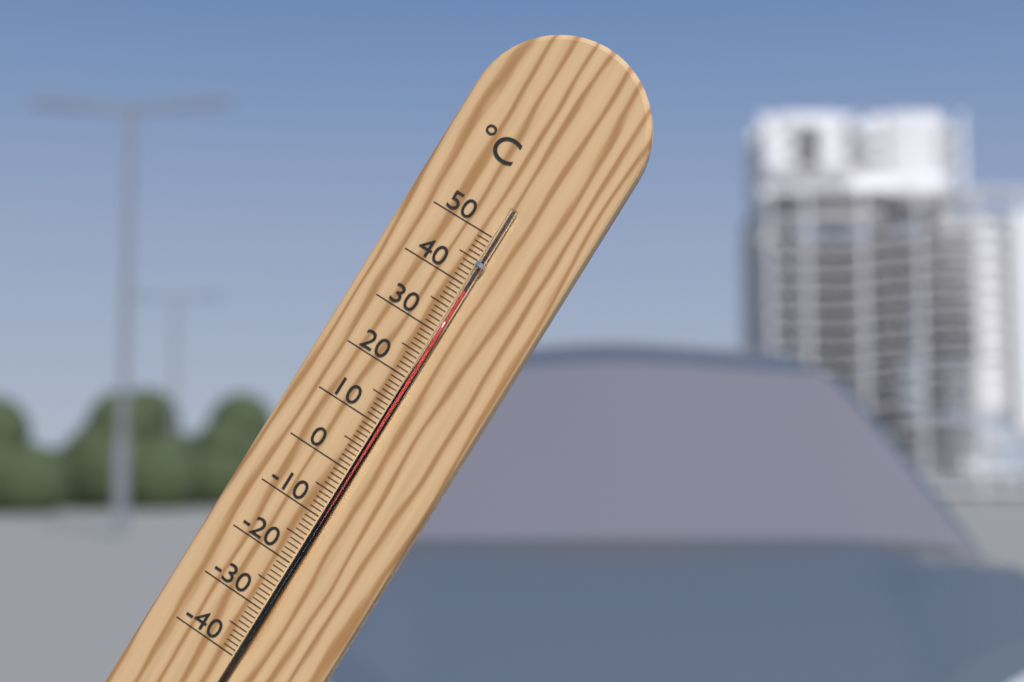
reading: 39 °C
